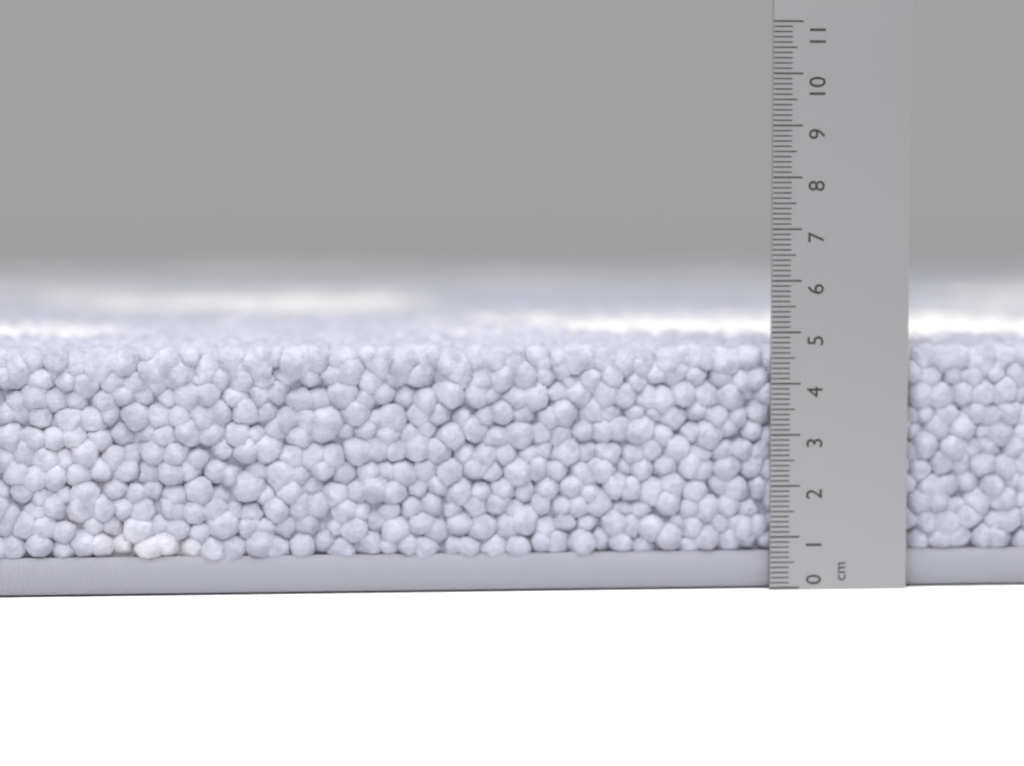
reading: 4.8 cm
